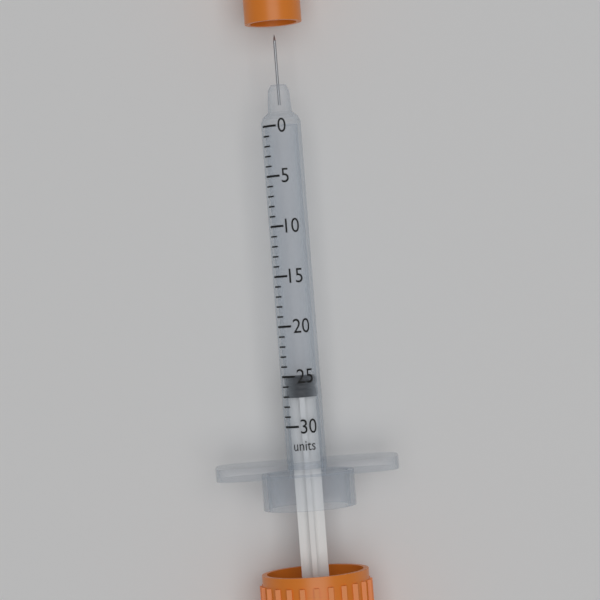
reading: 25 units
